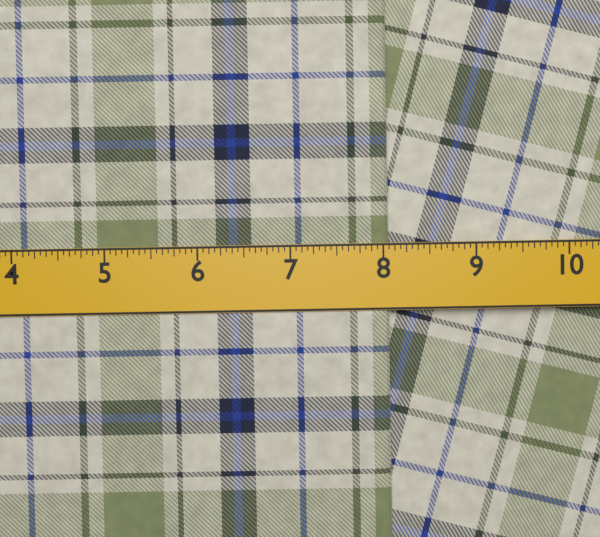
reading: 8.0625 in
